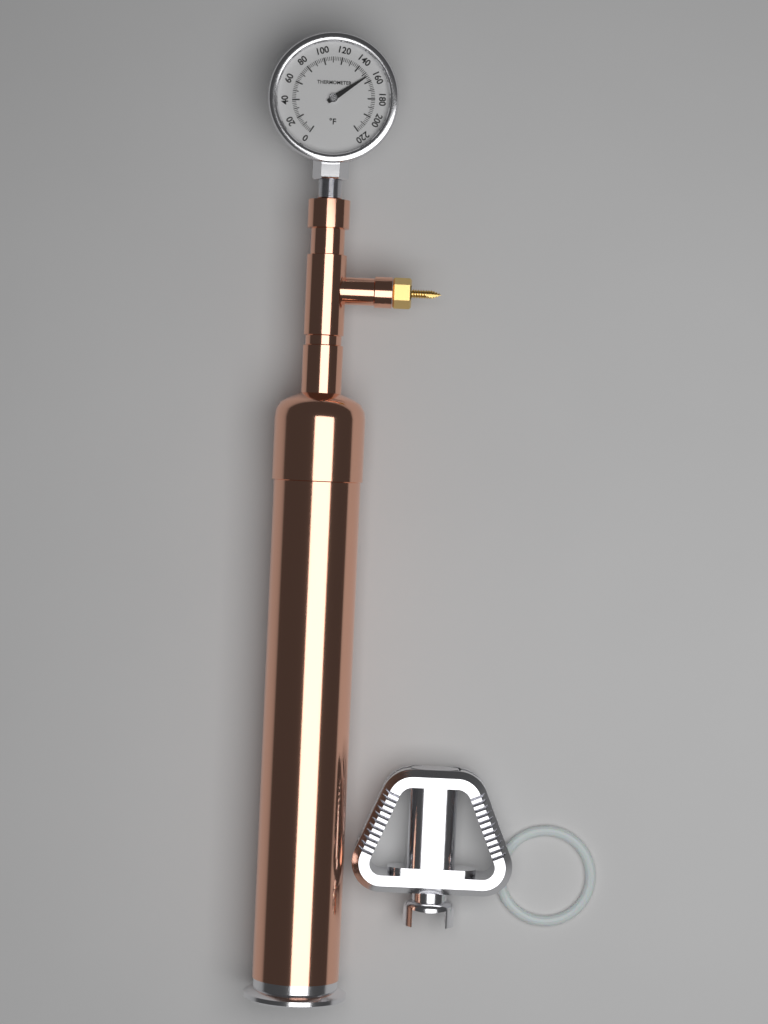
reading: 154 °F
